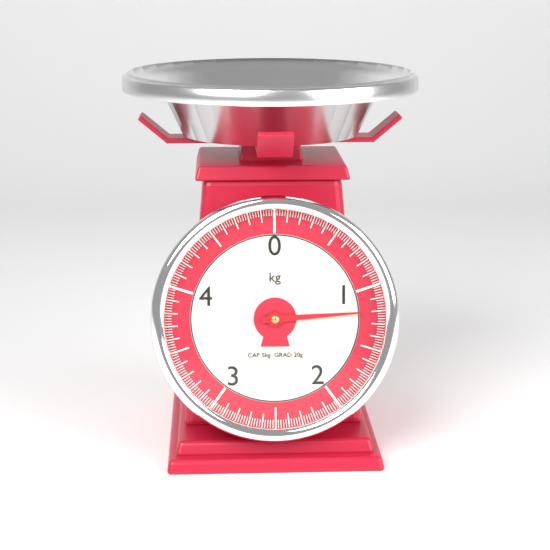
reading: 1.20 kg
